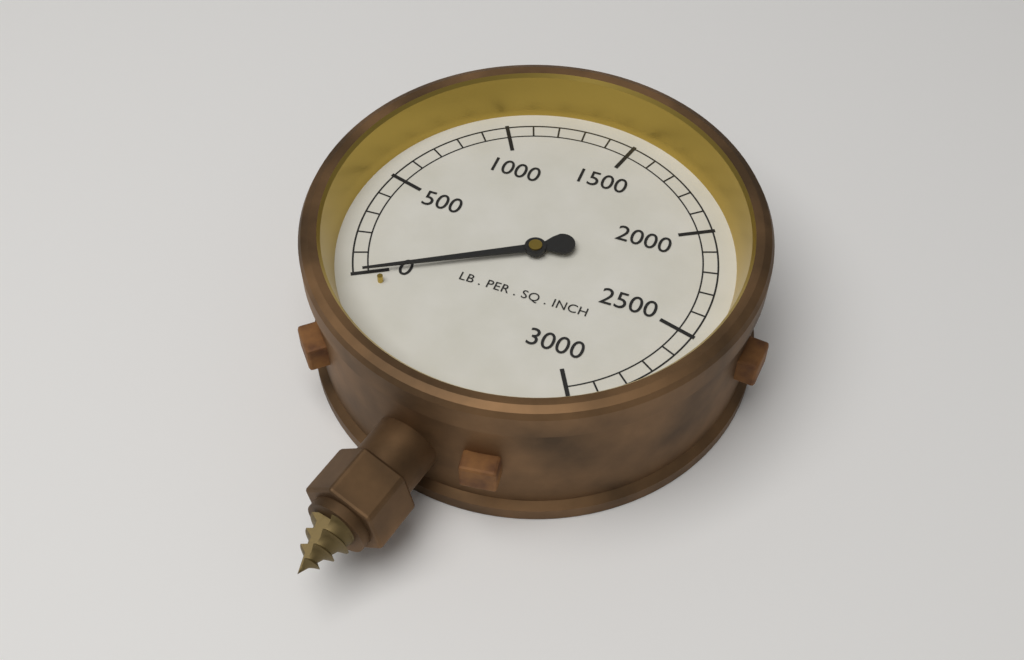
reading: 0 psi
